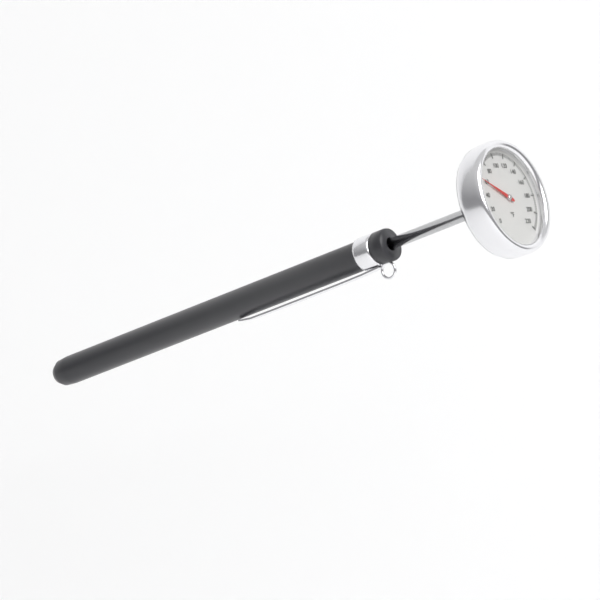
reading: 58 °F
